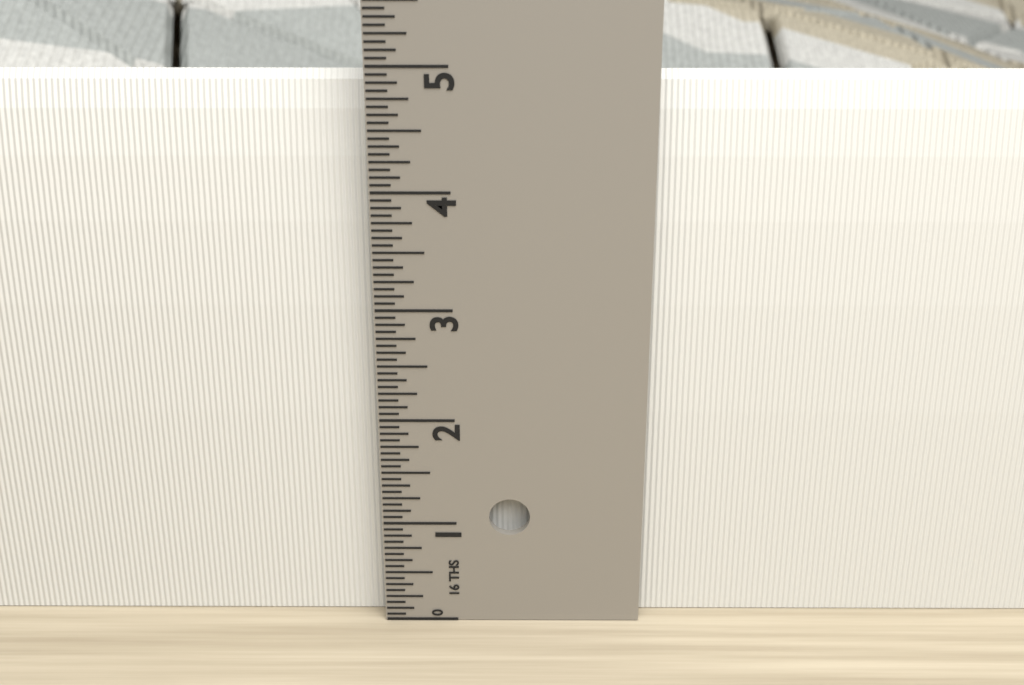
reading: 4.8750 in
